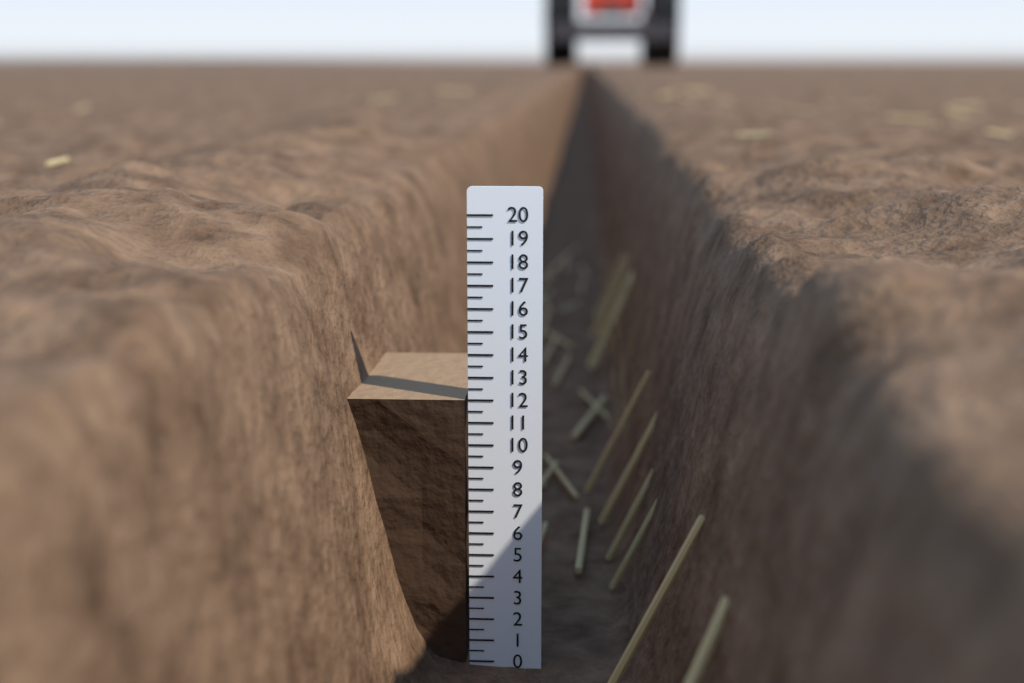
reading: 12.0 (no unit)
